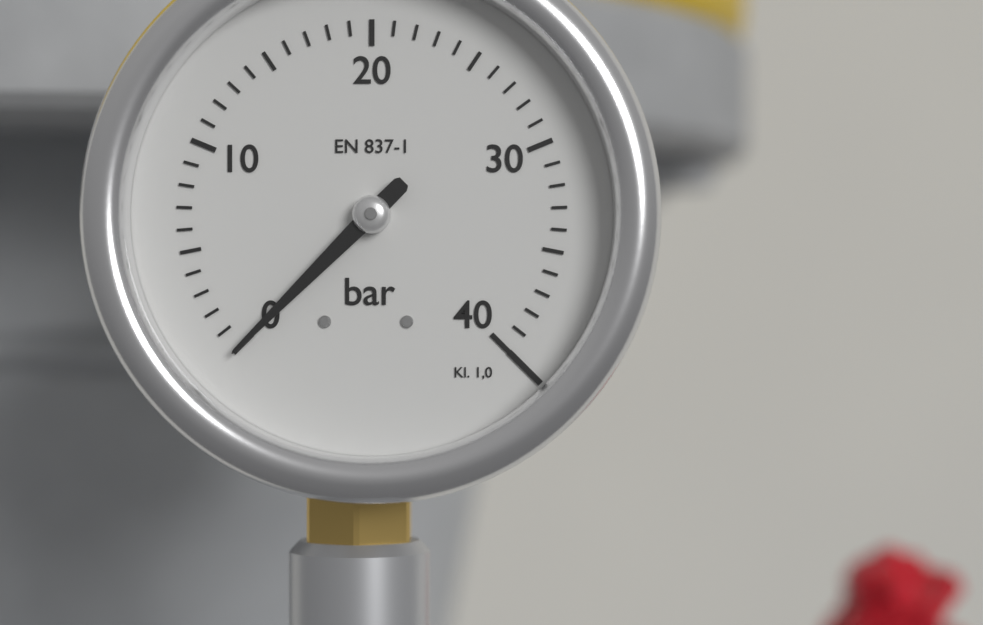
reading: 0 bar
